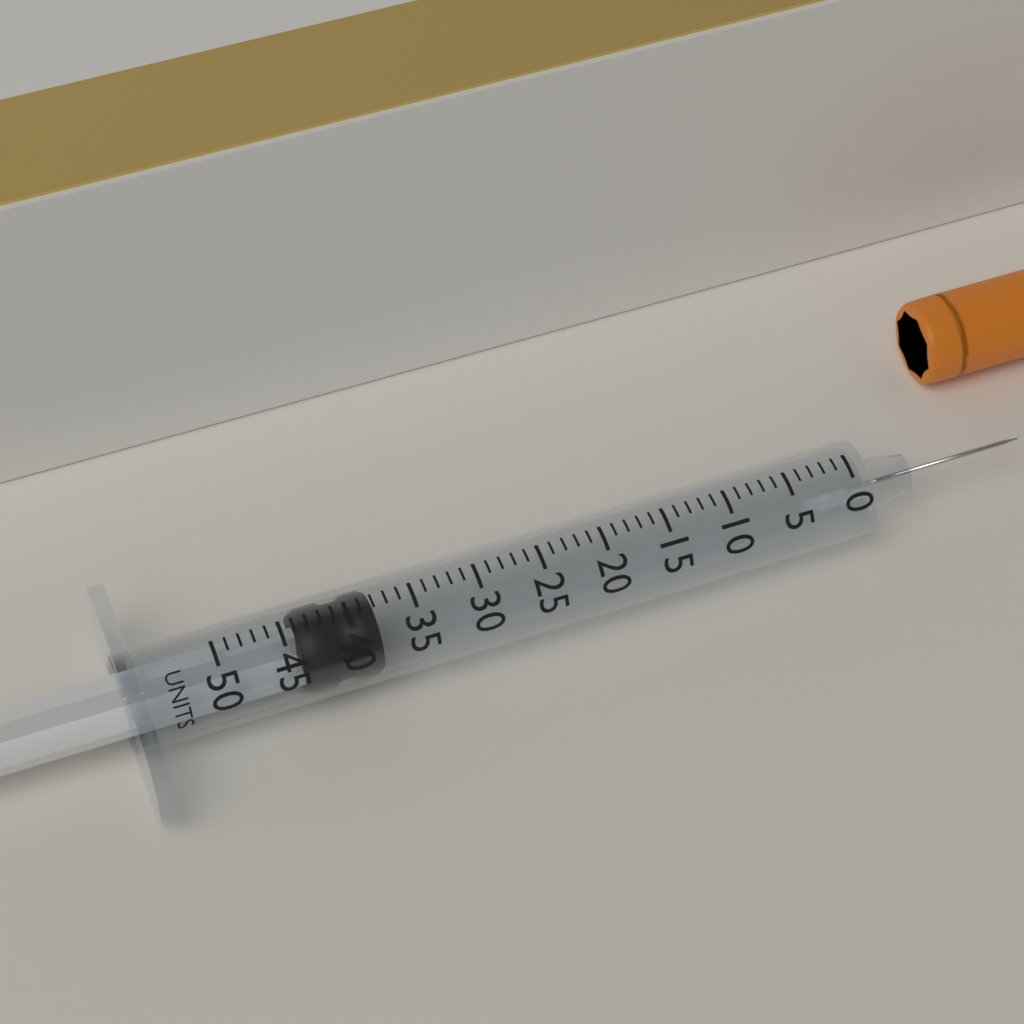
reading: 38 units
